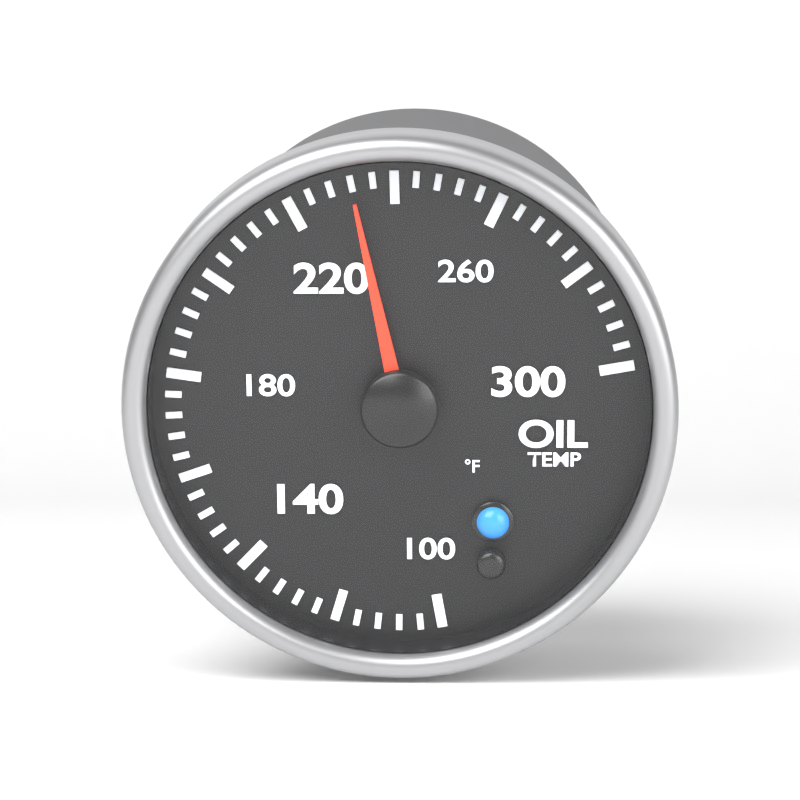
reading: 232 °F
